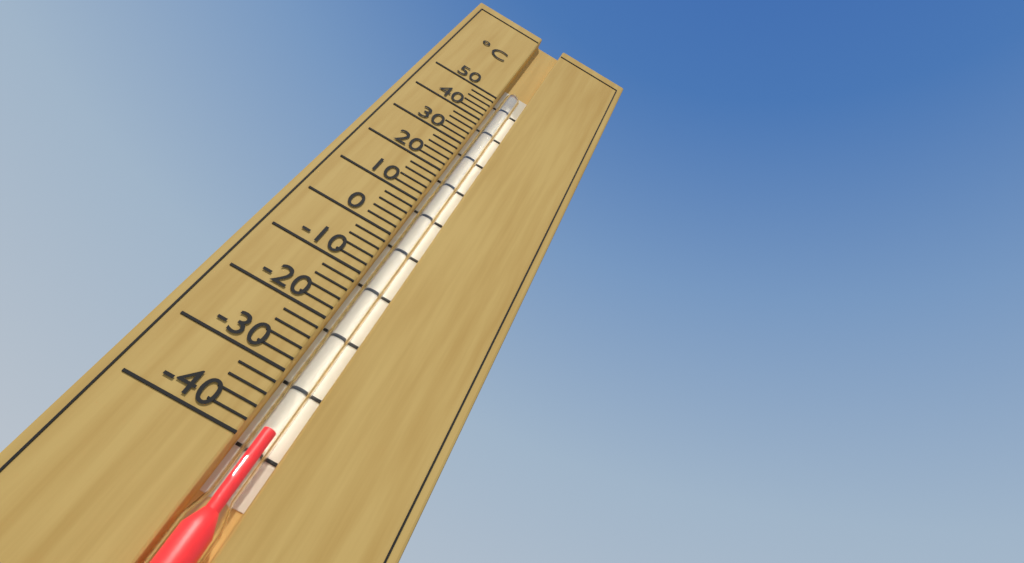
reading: -38 °C
